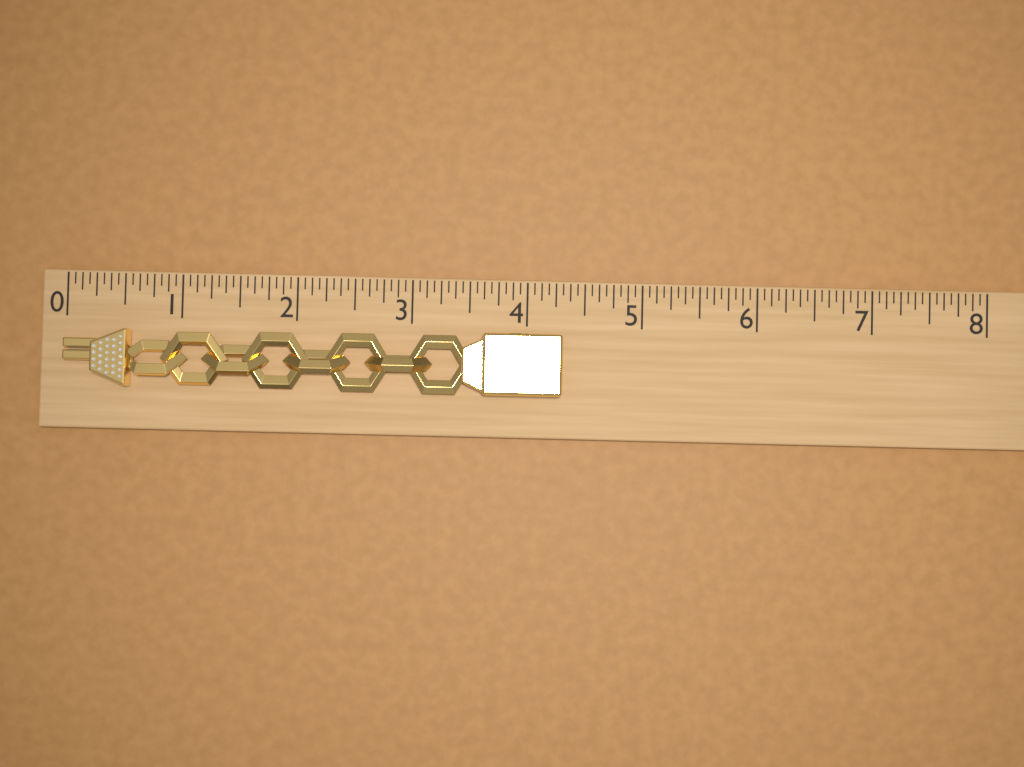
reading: 4.3125 (no unit)
